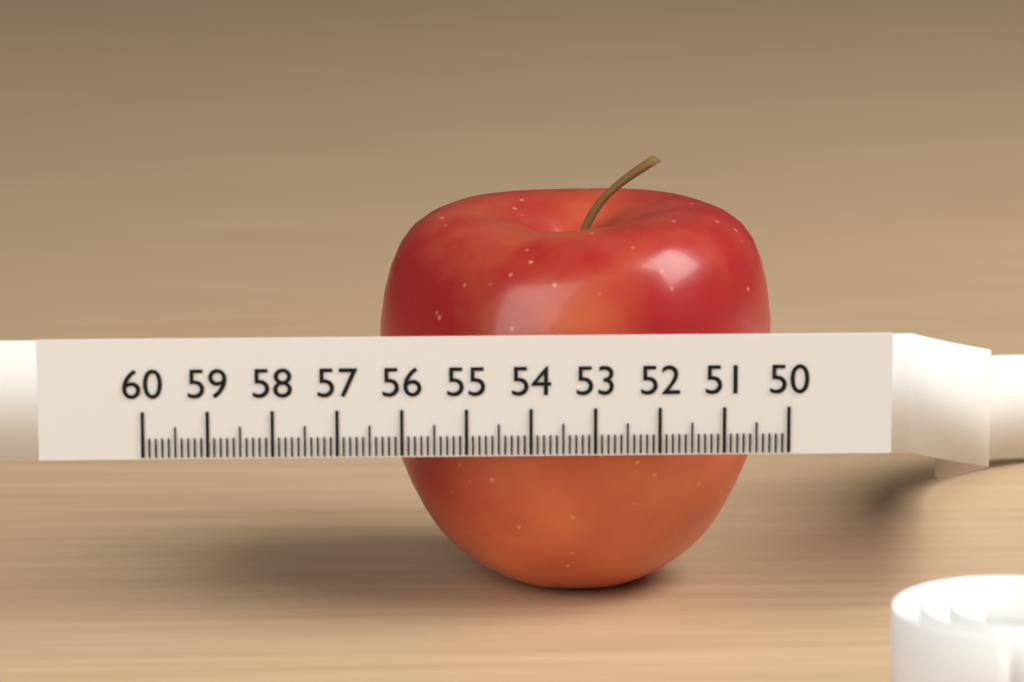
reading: 56.3 (no unit)
